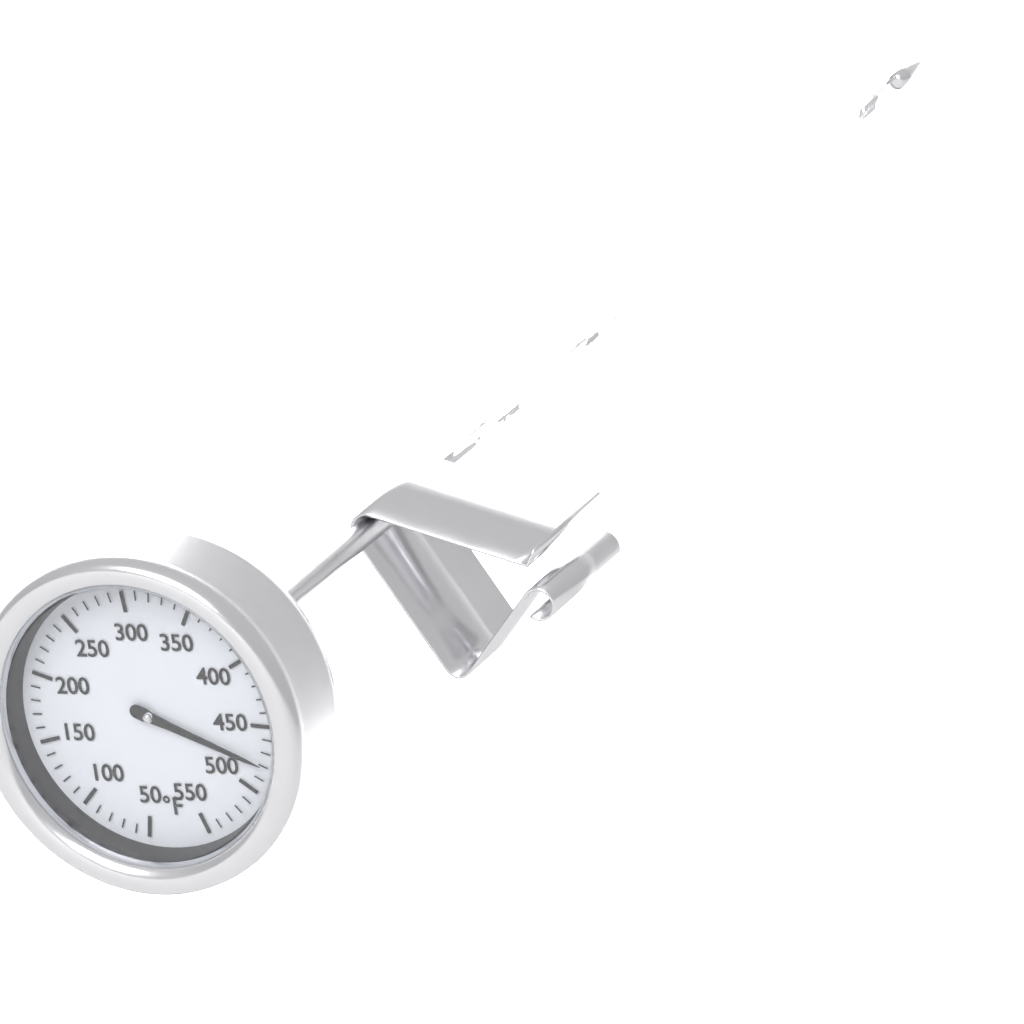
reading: 480 °F
